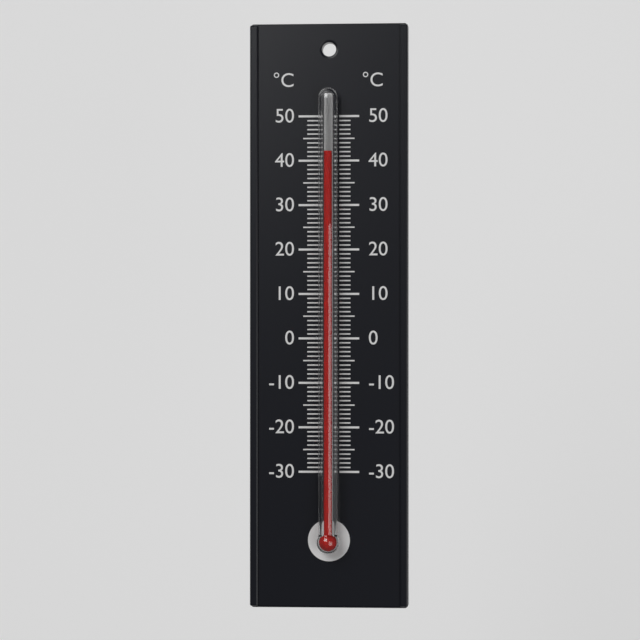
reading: 42 °C
